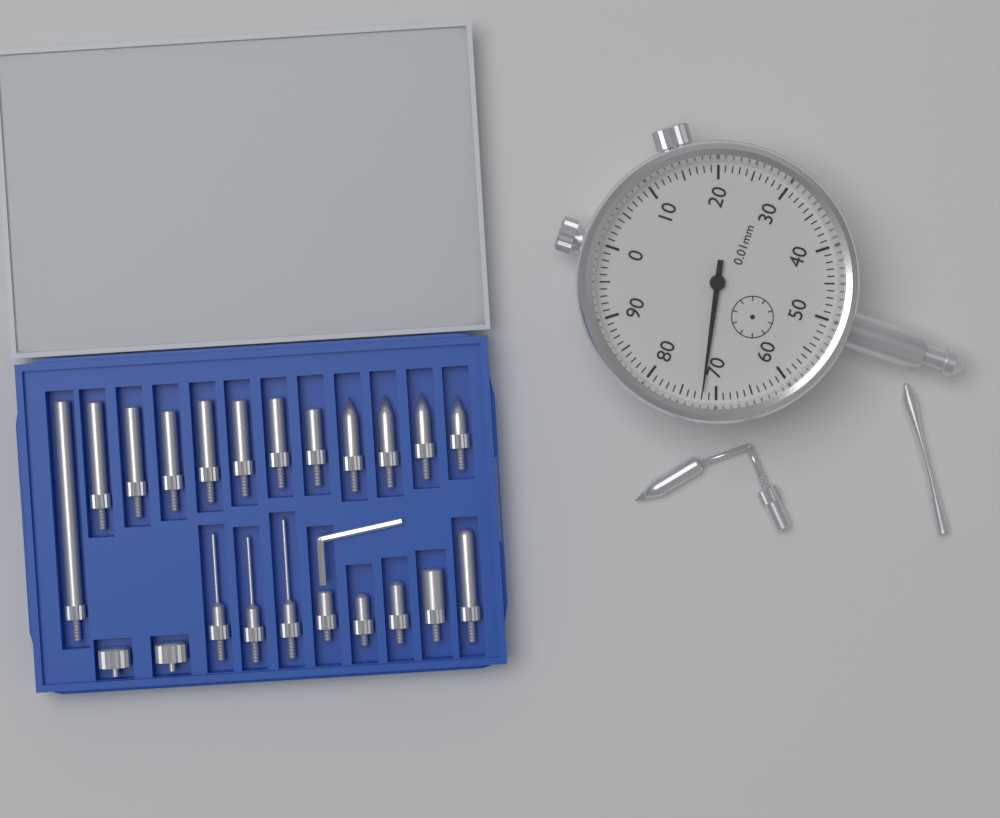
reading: 0.72 mm
